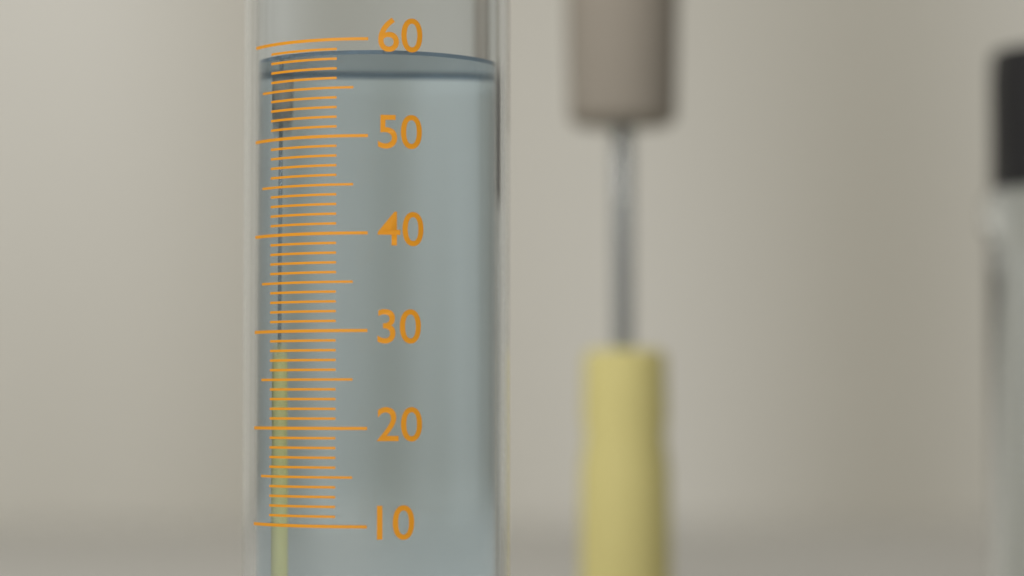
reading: 59 (no unit)
